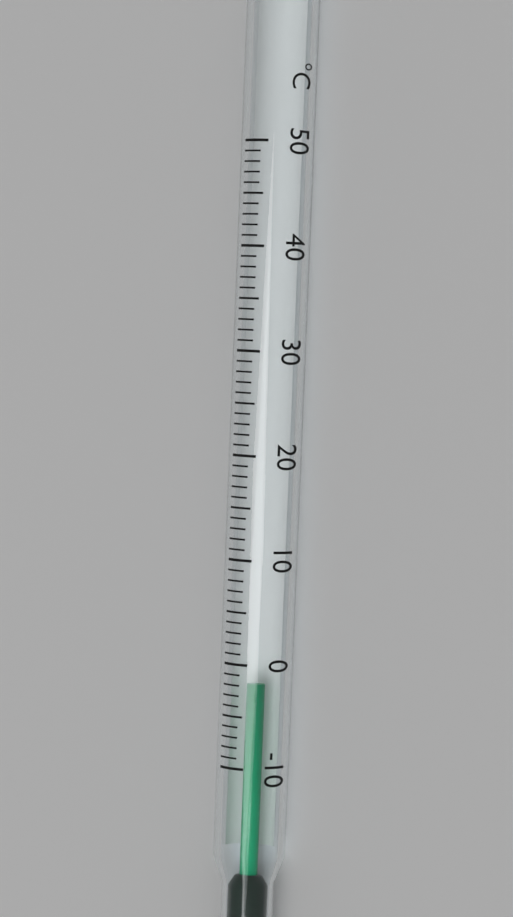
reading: -2 °C
